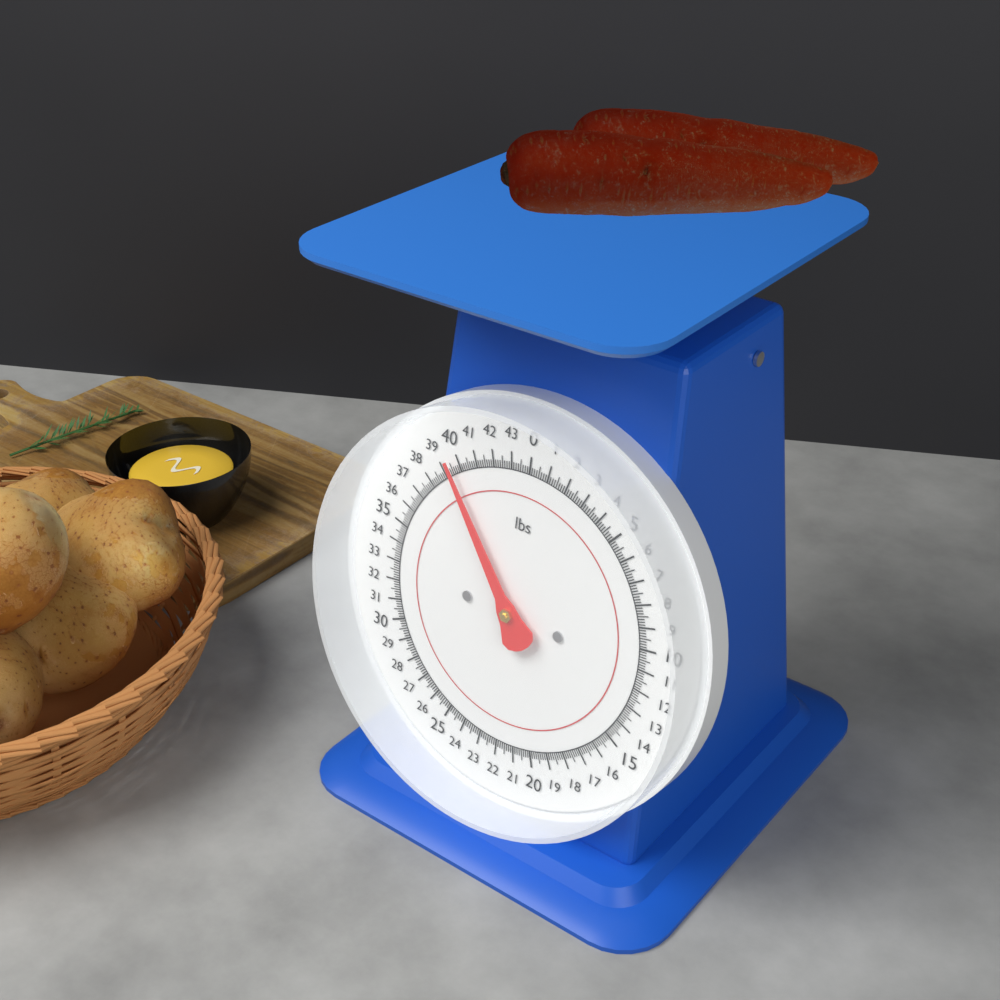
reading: 39.500 lbs
